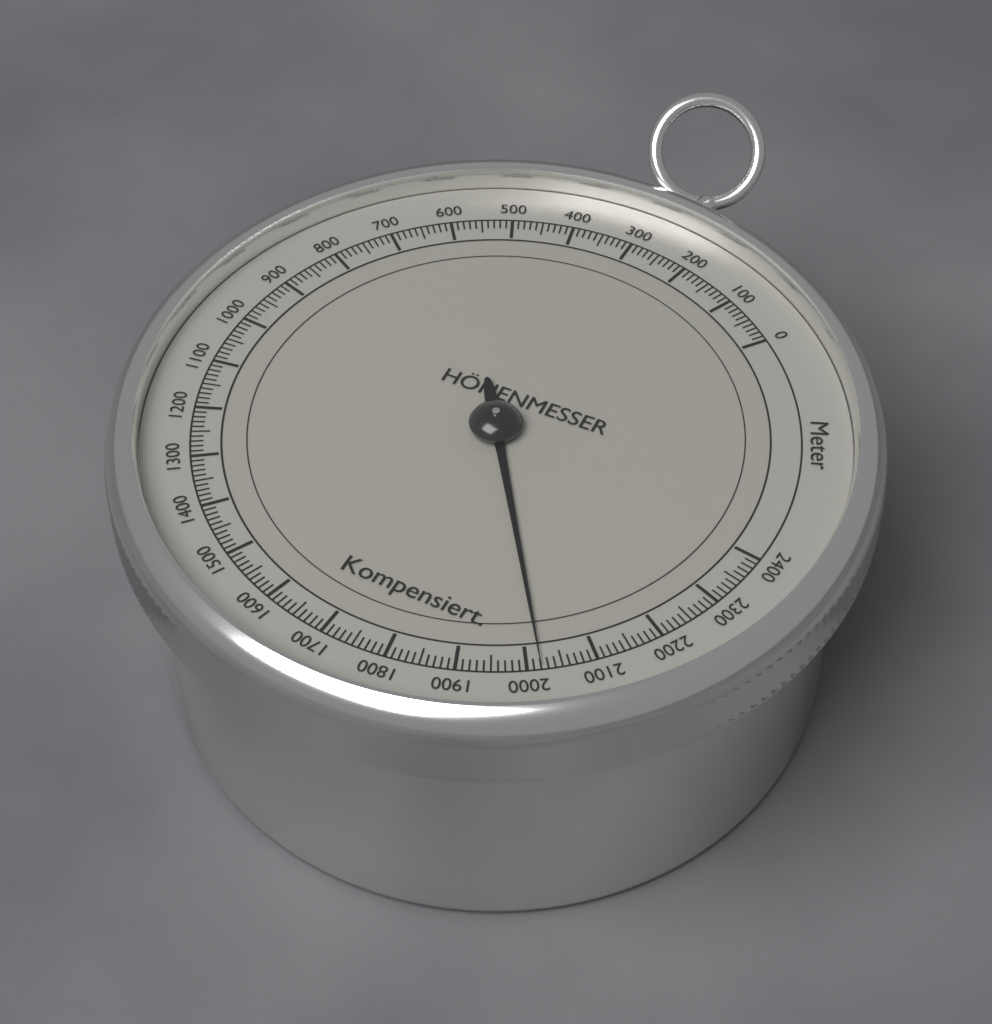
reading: 2020 m
